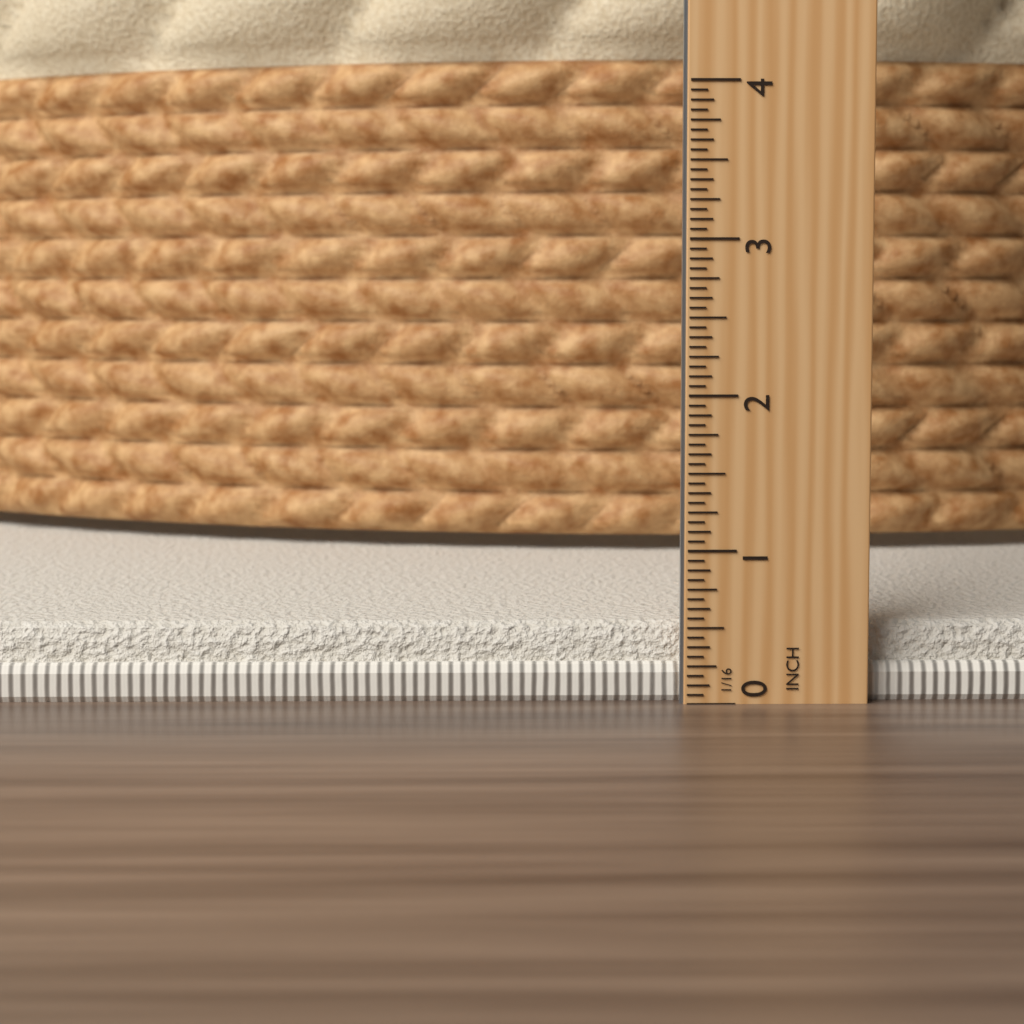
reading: 0.5000 in
